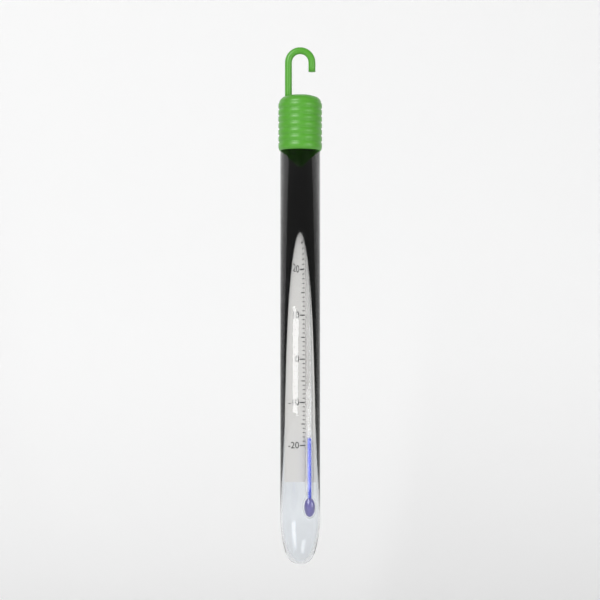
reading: -18 °C
